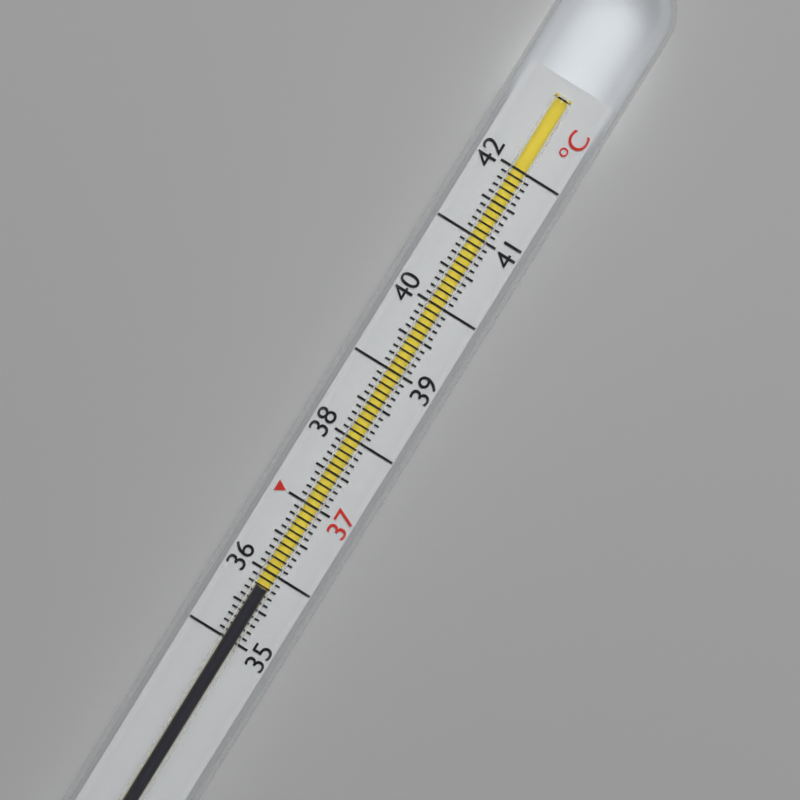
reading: 35.8 °C
